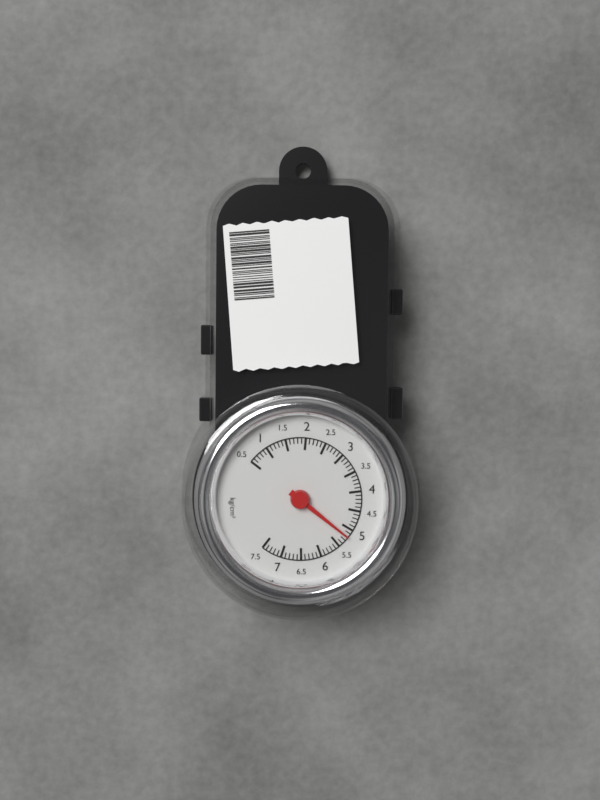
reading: 5.2 kg/cm²
